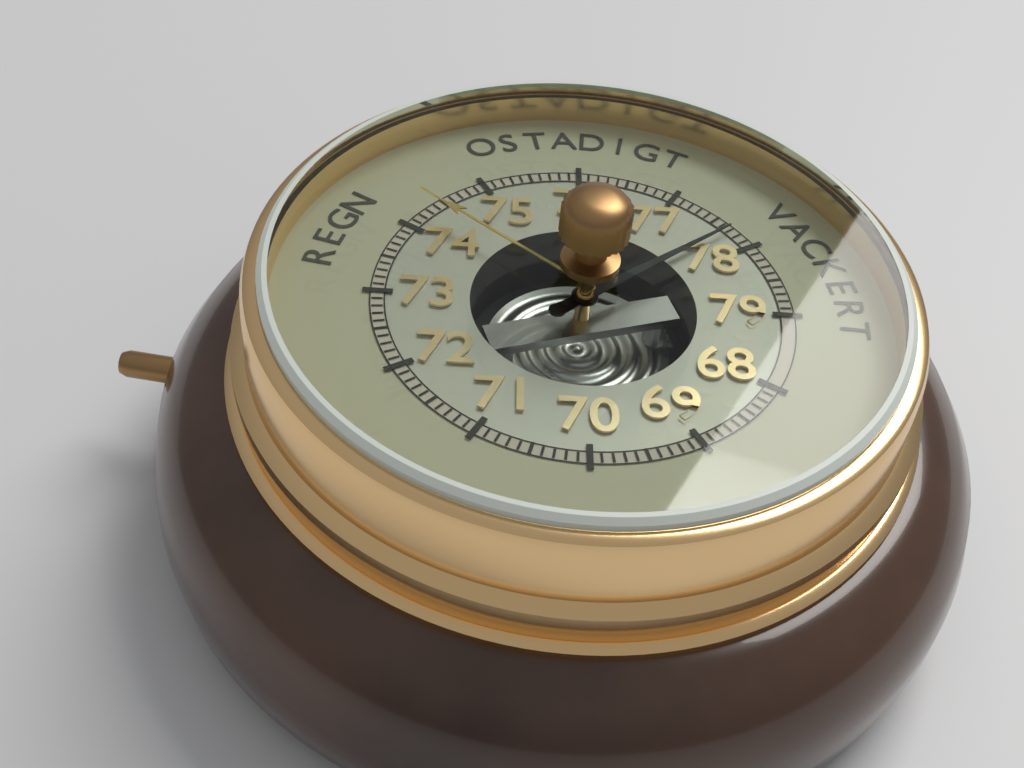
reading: 77.7 (no unit)
